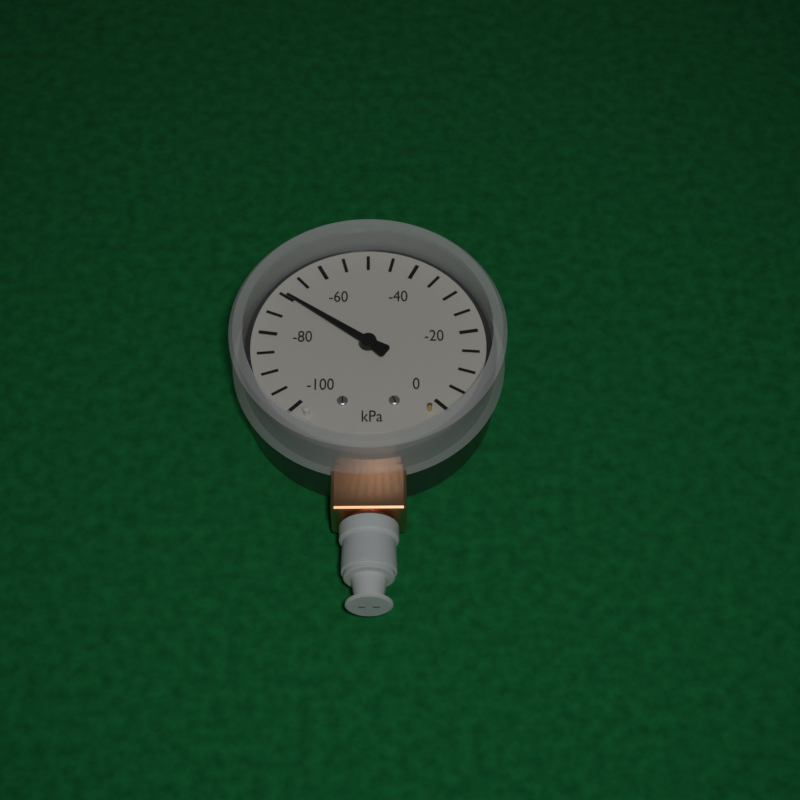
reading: -70 kPa
